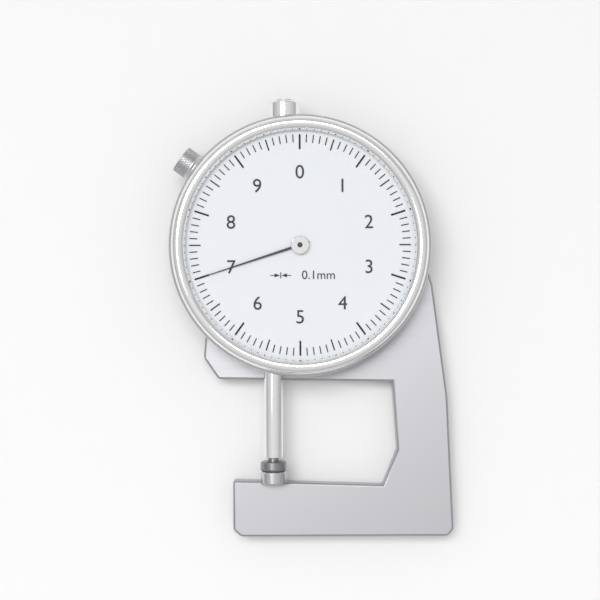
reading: 7.0 mm
